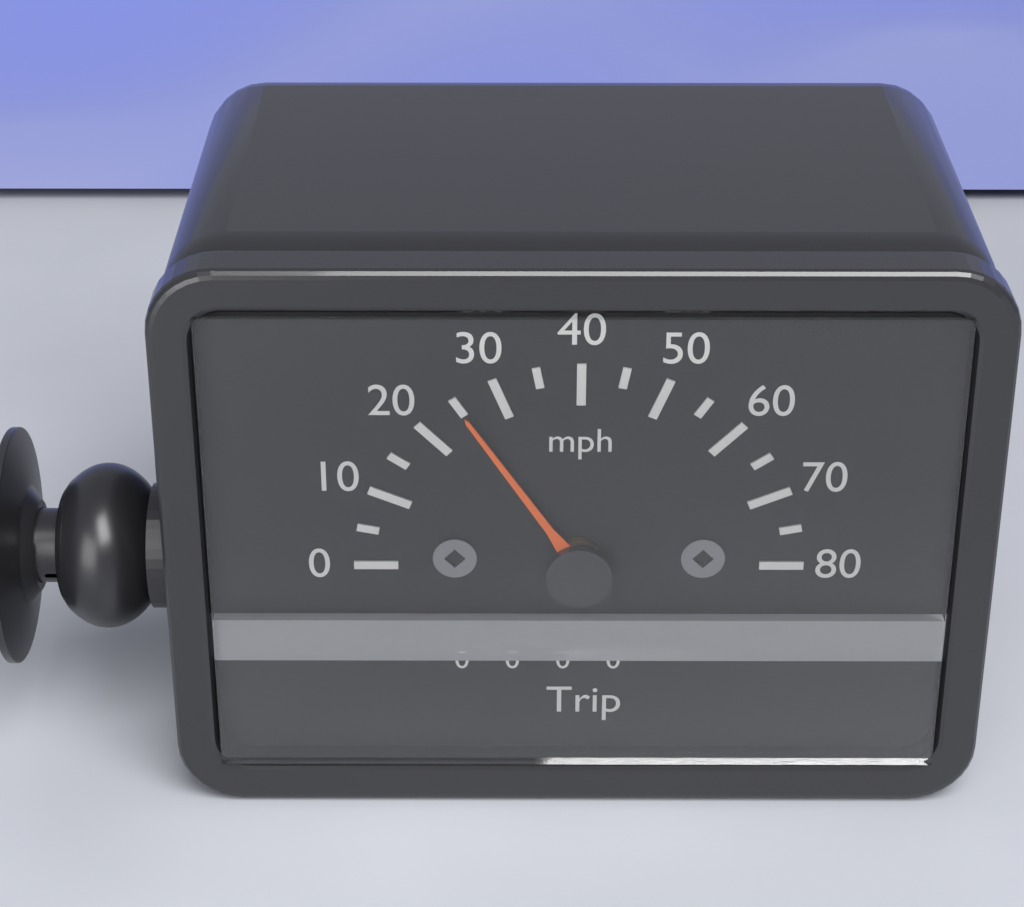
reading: 25 mph
